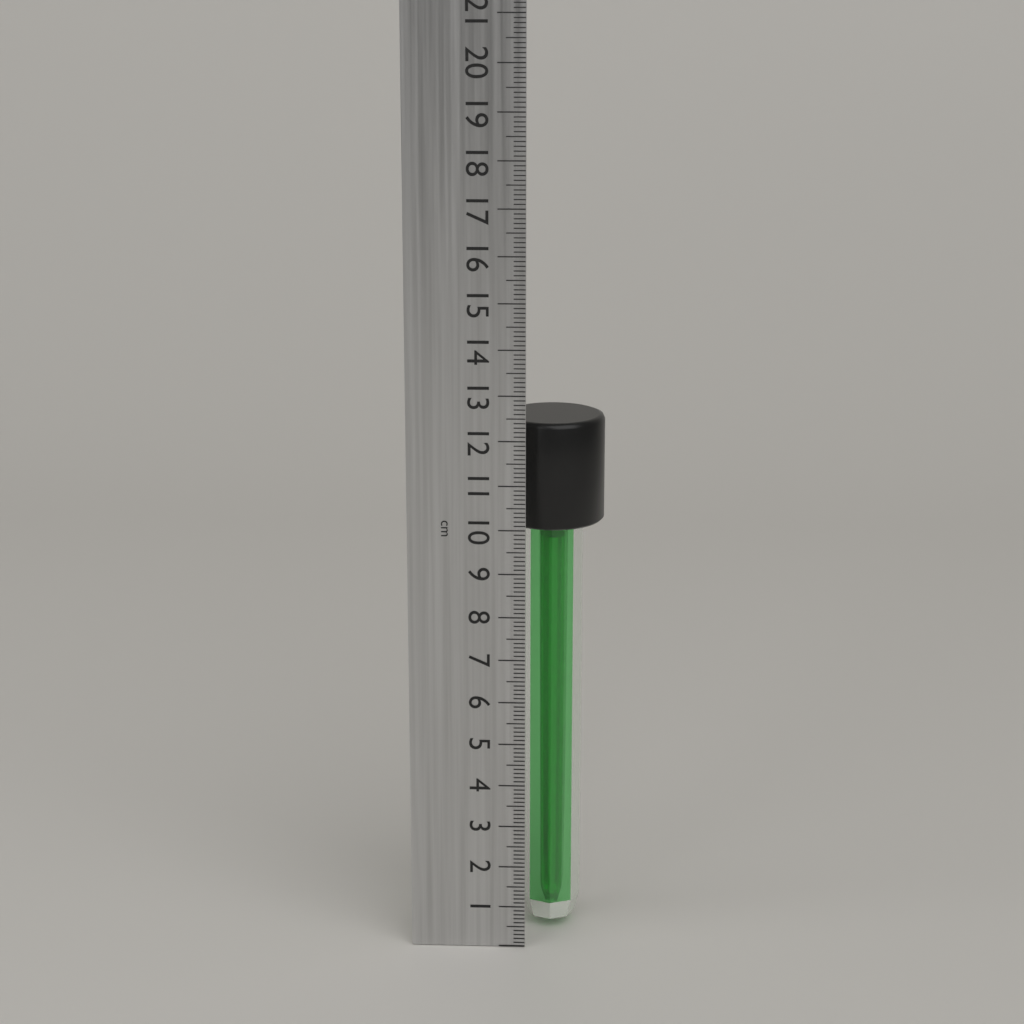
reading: 12.3 cm
